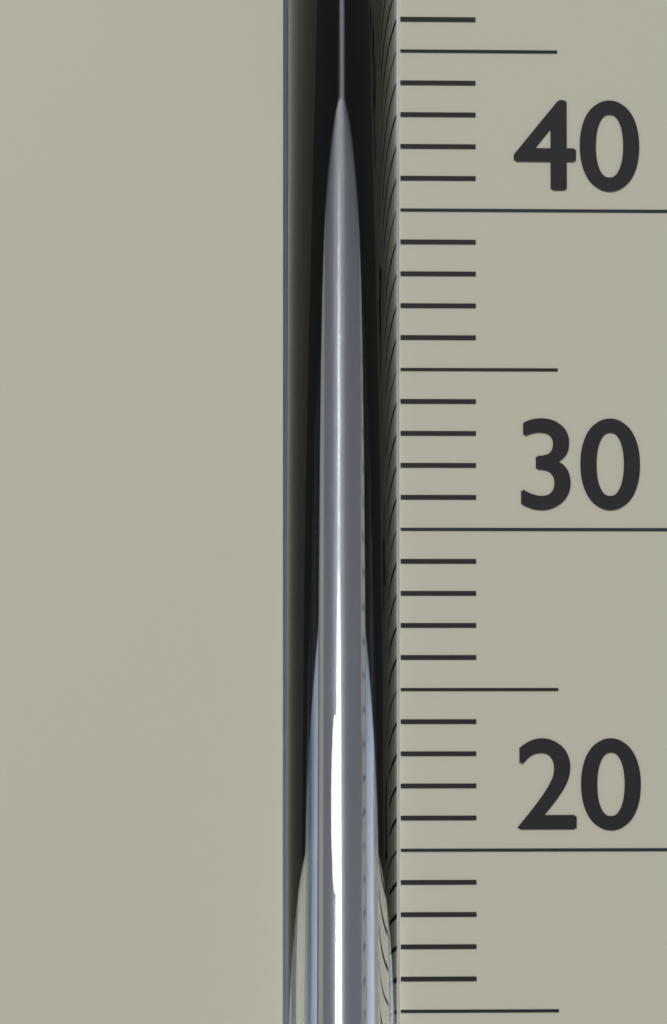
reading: 43 °C
